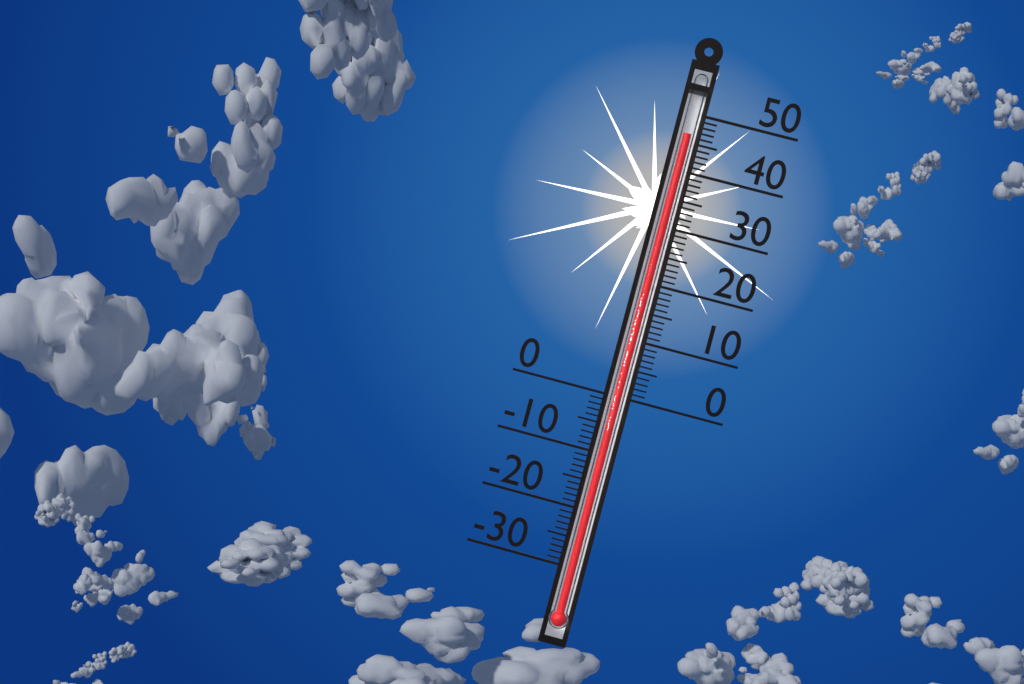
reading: 46 (no unit)
